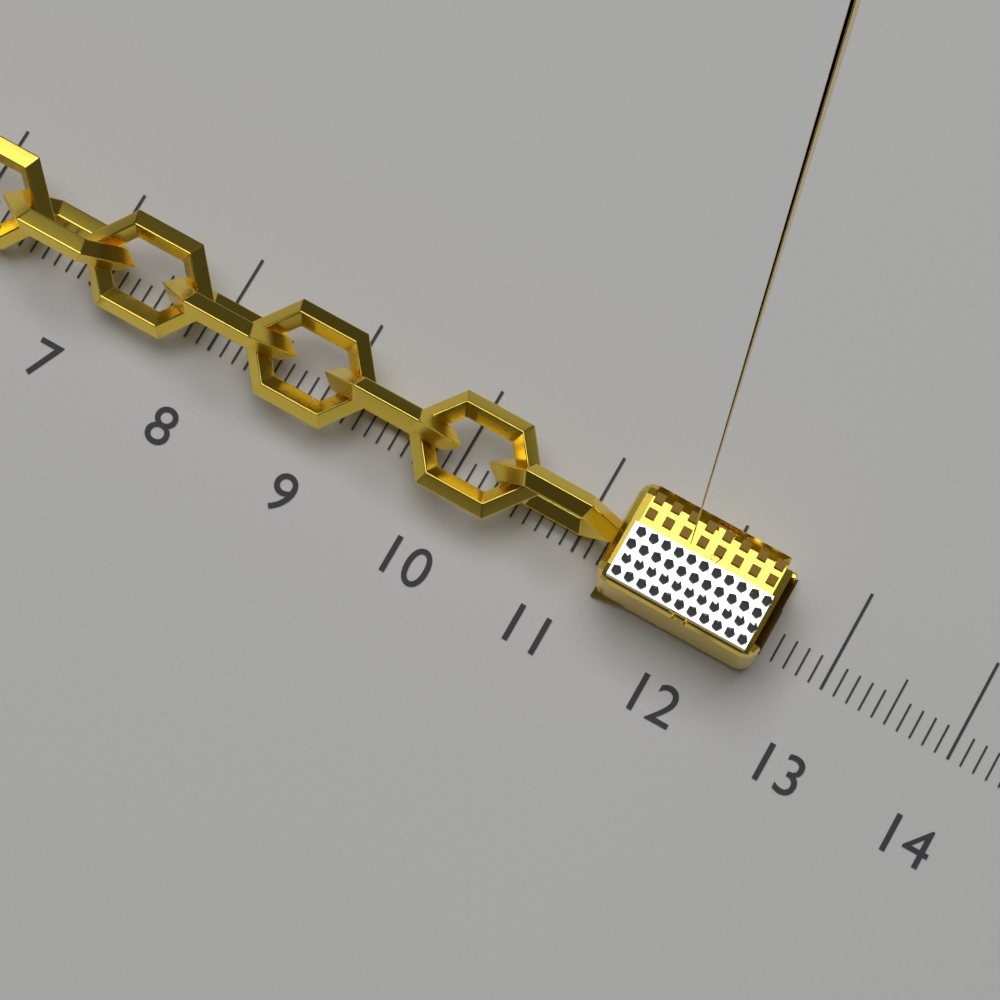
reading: 12.5 (no unit)
